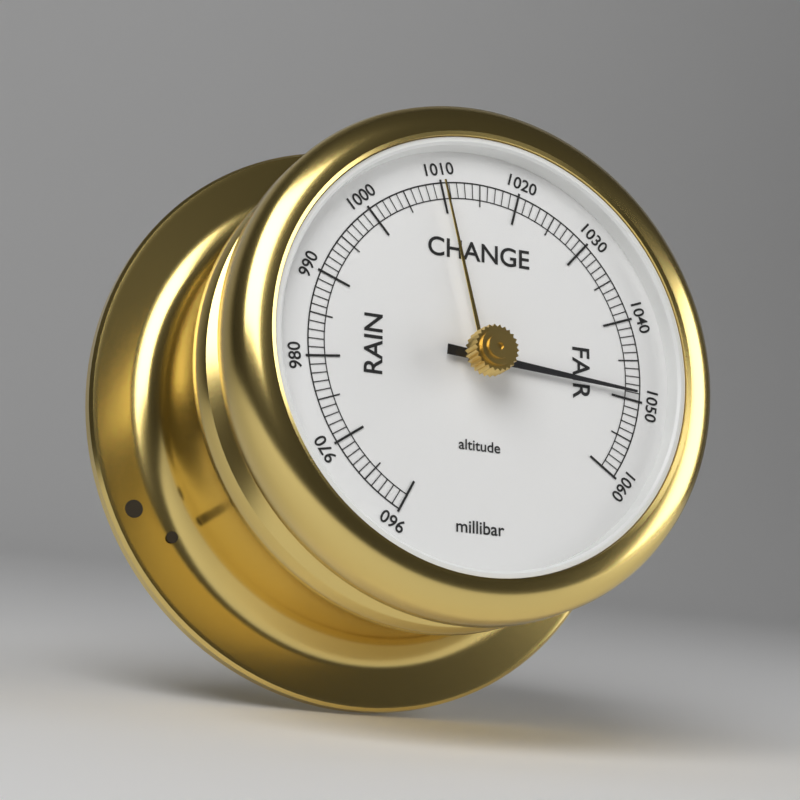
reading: 1049 millibar
